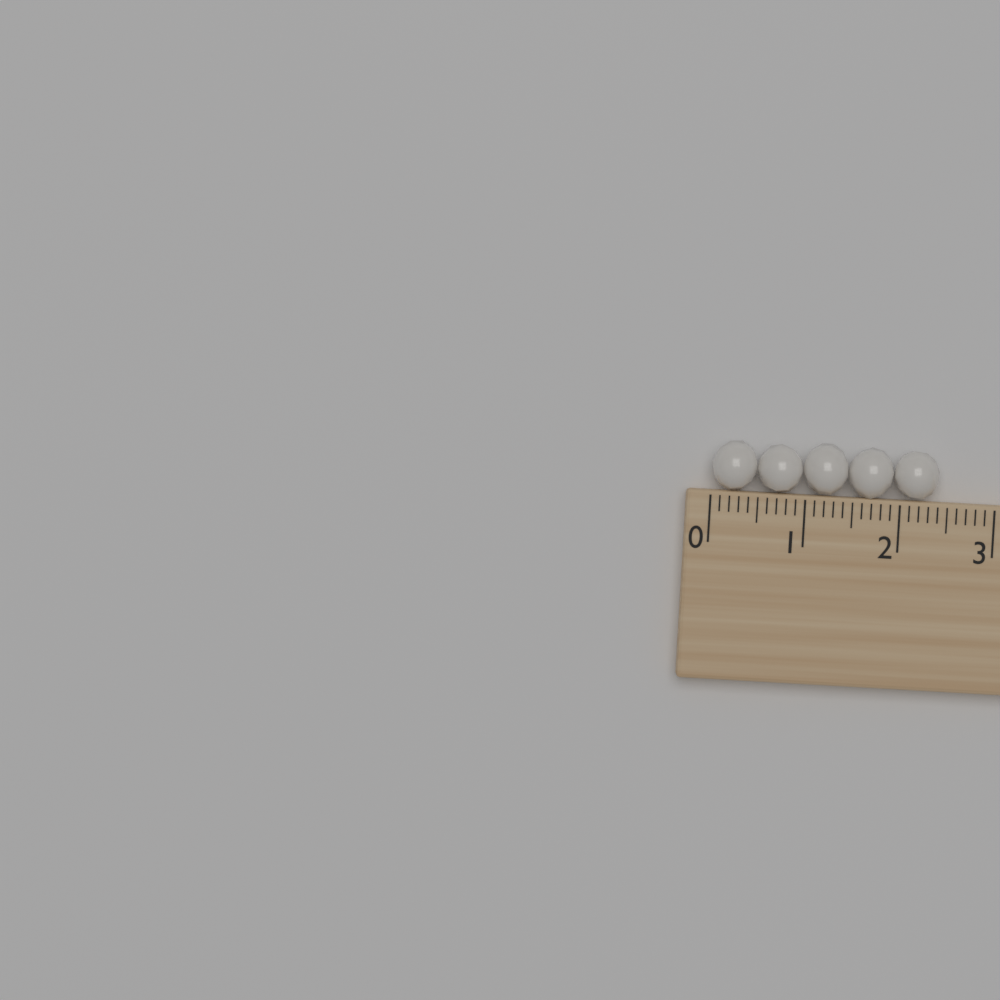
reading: 2.4 (no unit)
